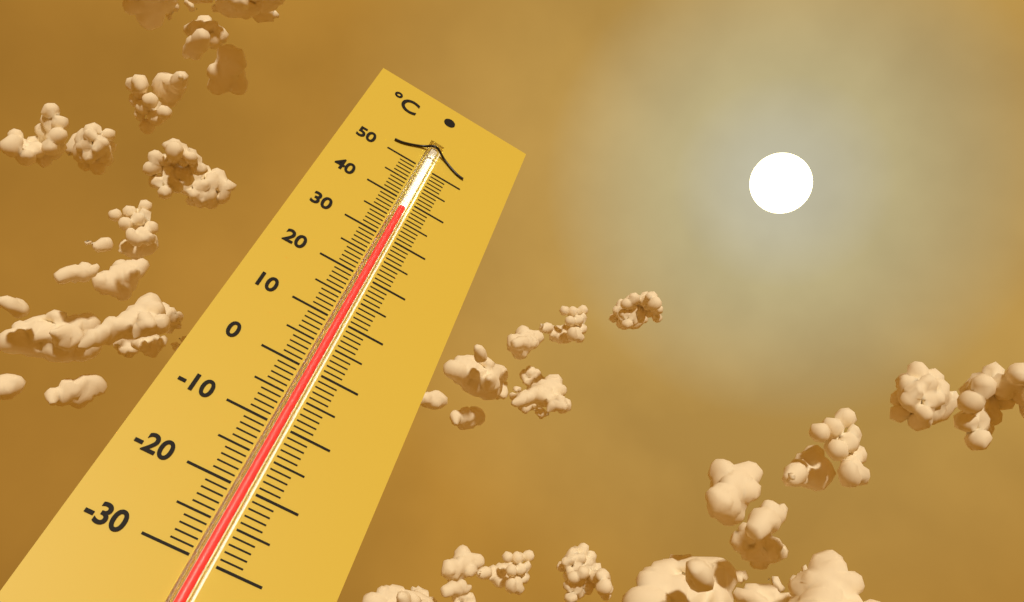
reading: 38 °C
